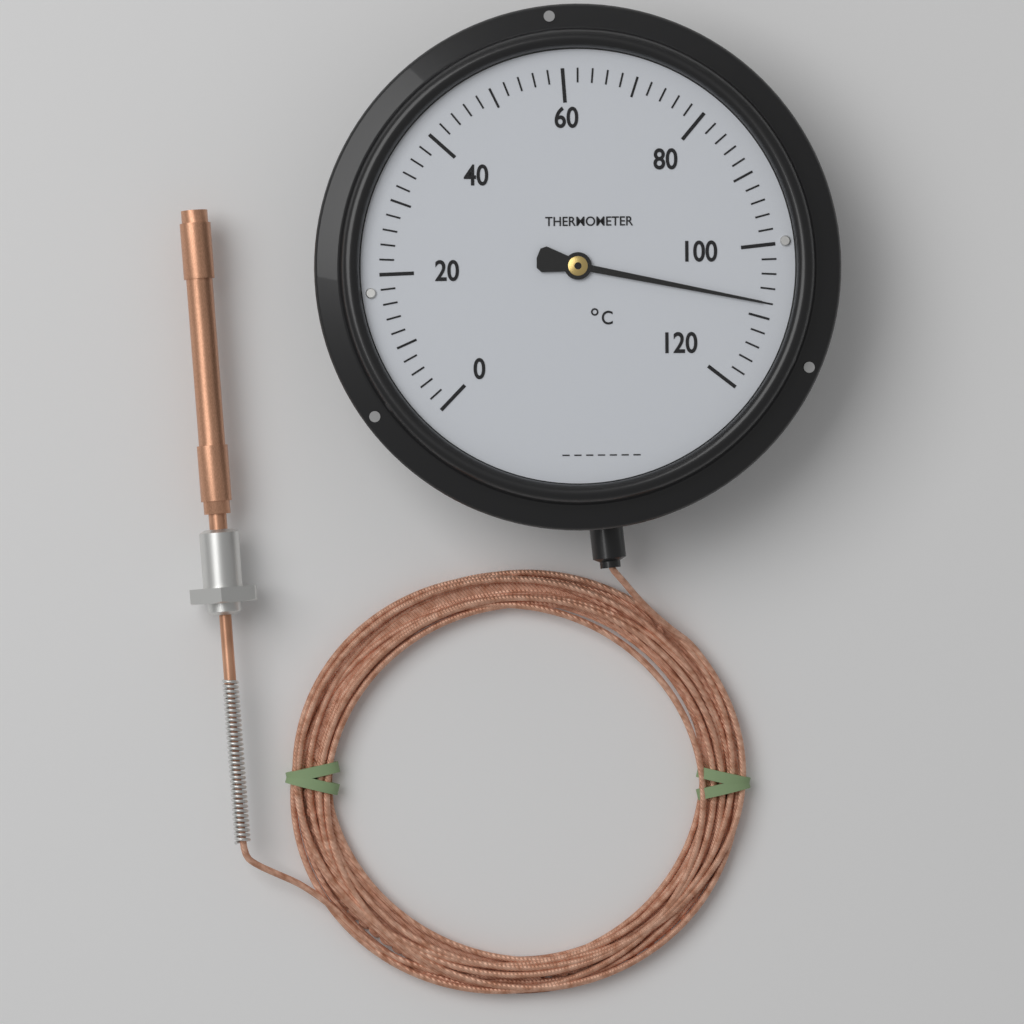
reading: 108 °C
